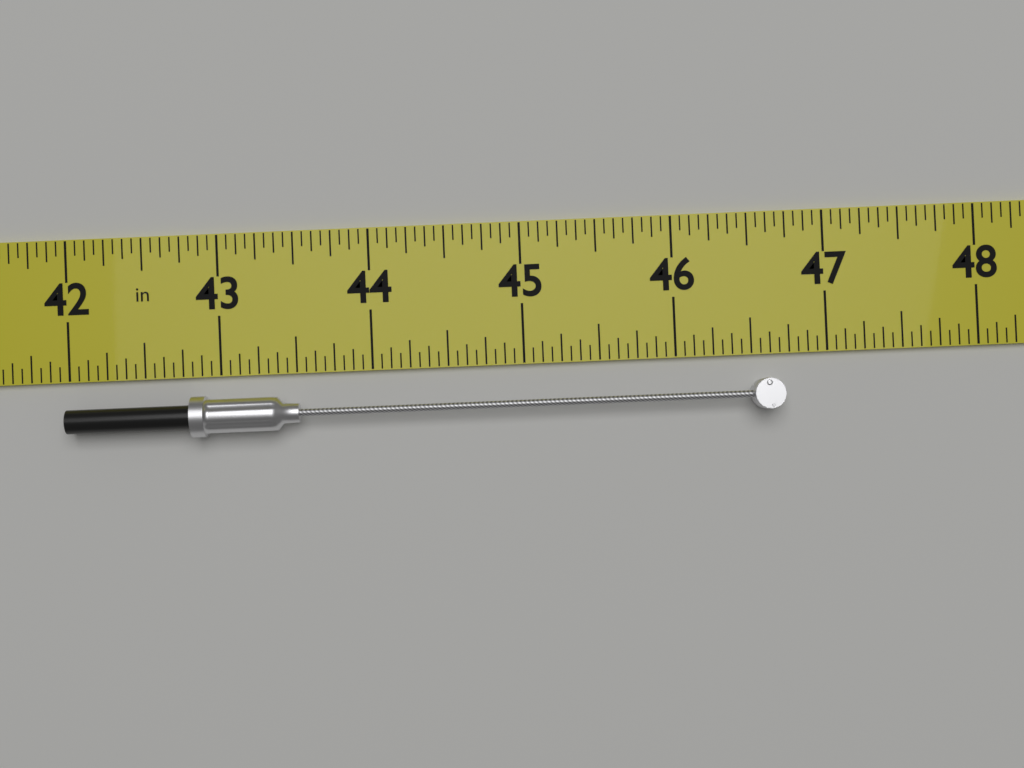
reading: 46.6875 in
